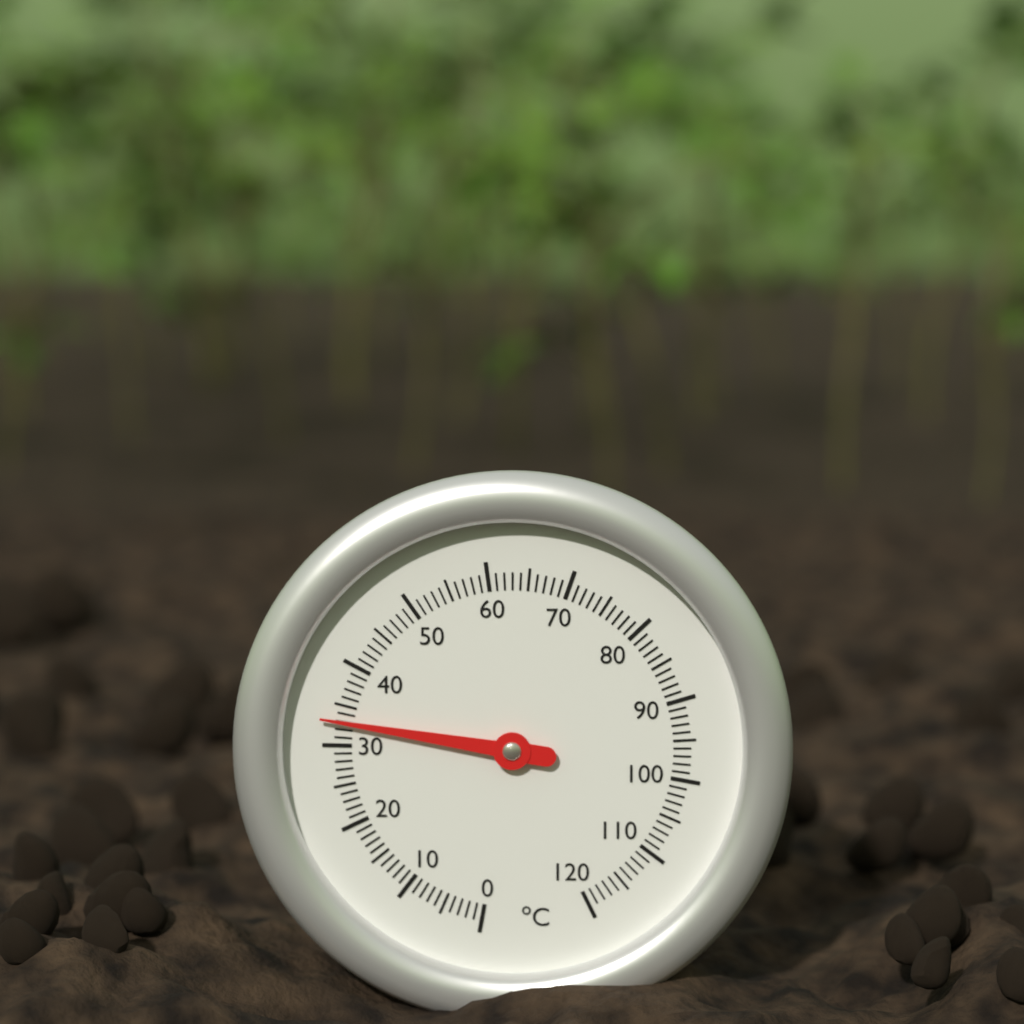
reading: 33 °C
